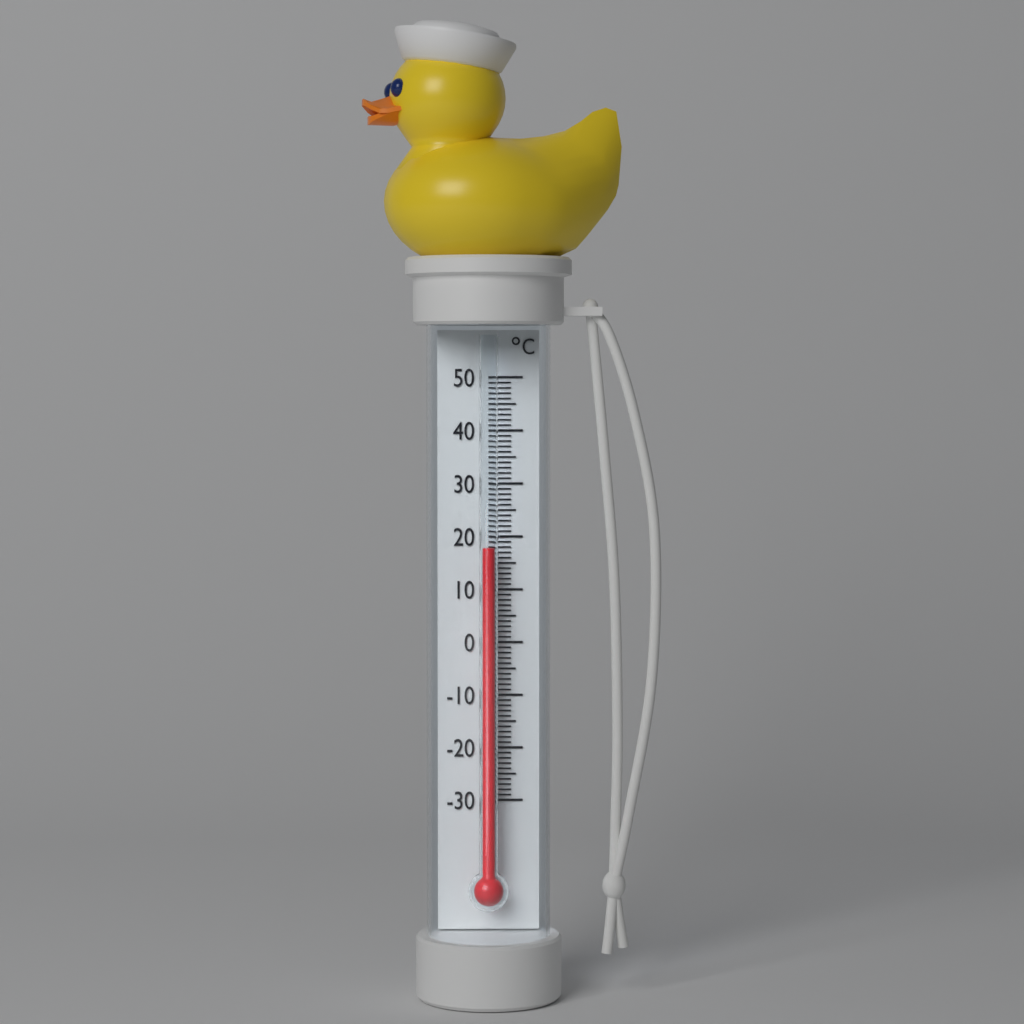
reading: 18 °C
